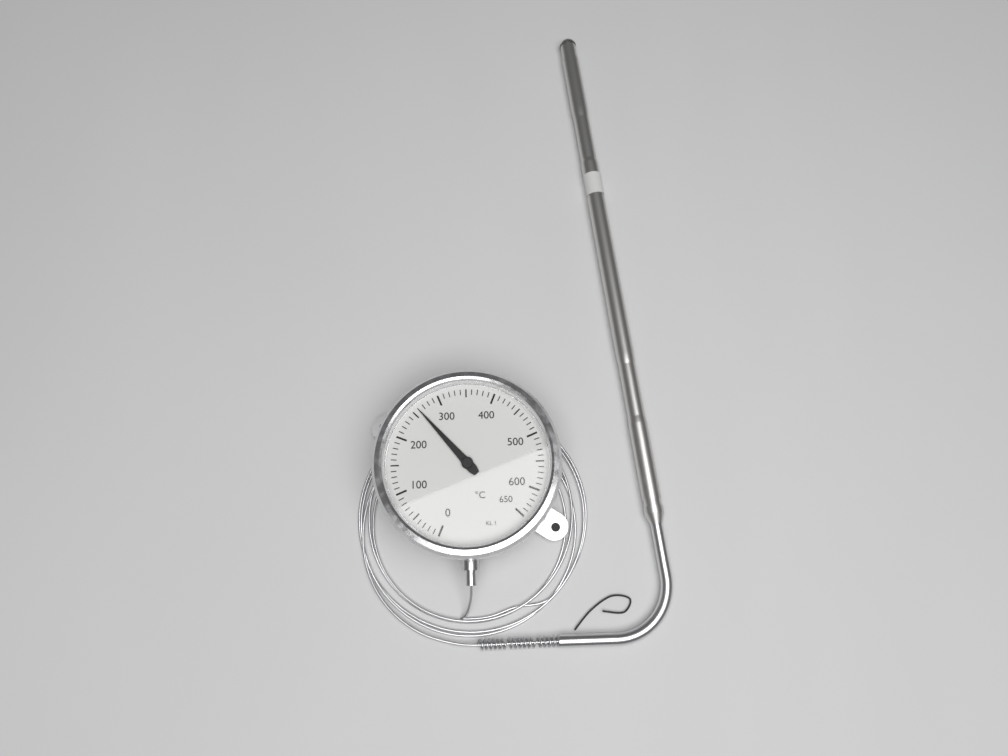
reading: 260 °C
